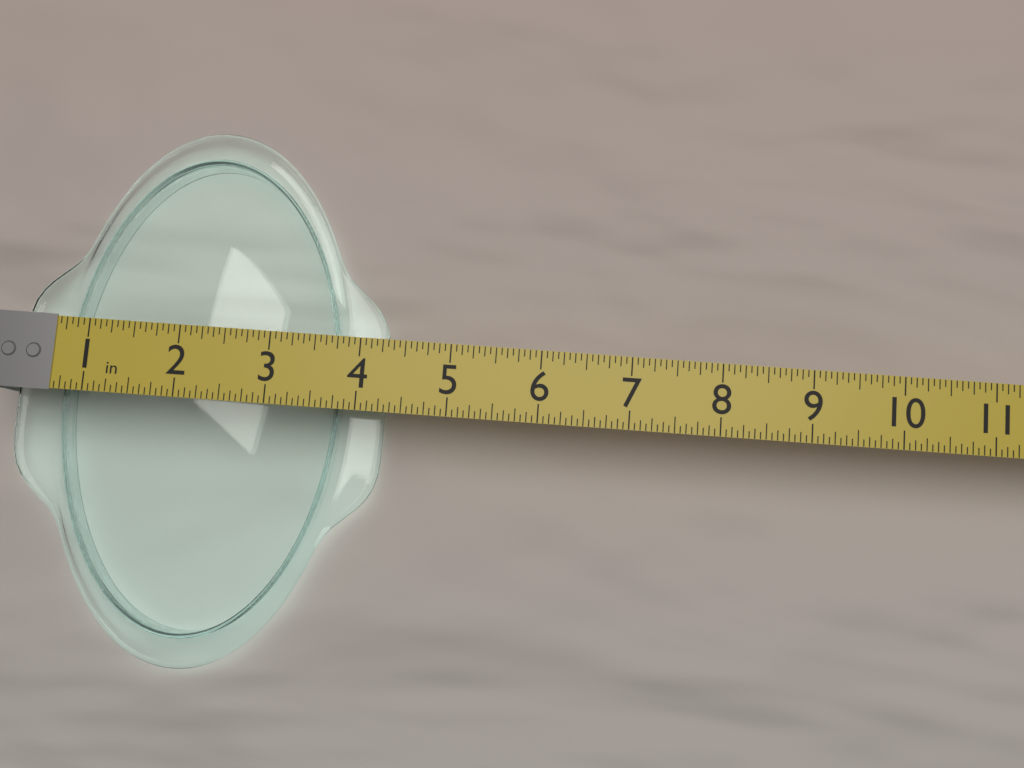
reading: 4.2500 in
